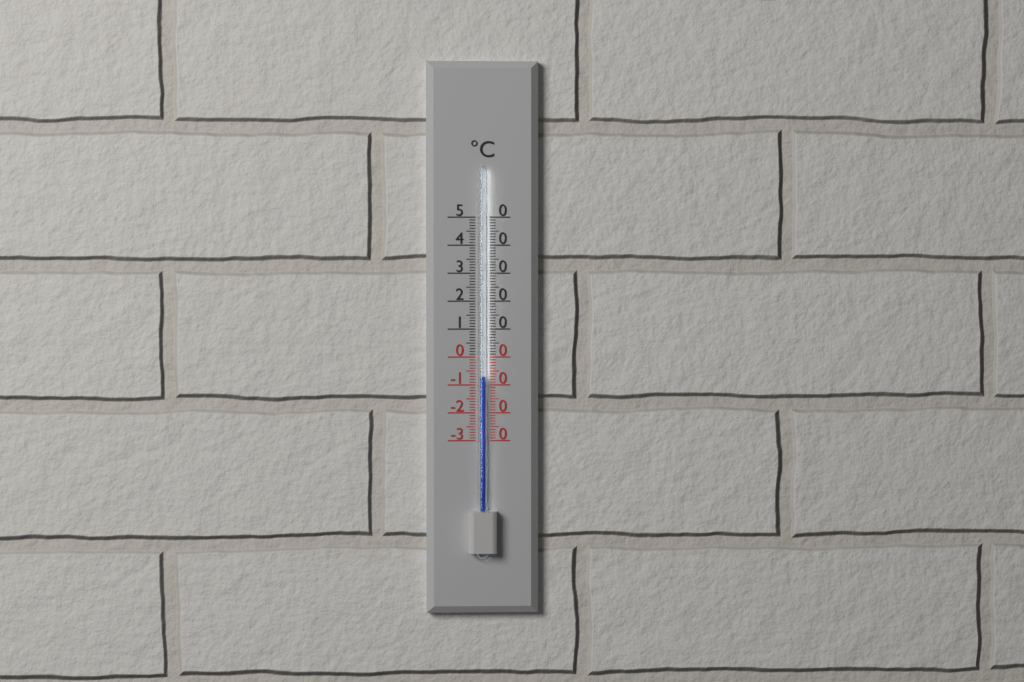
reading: -7 °C
